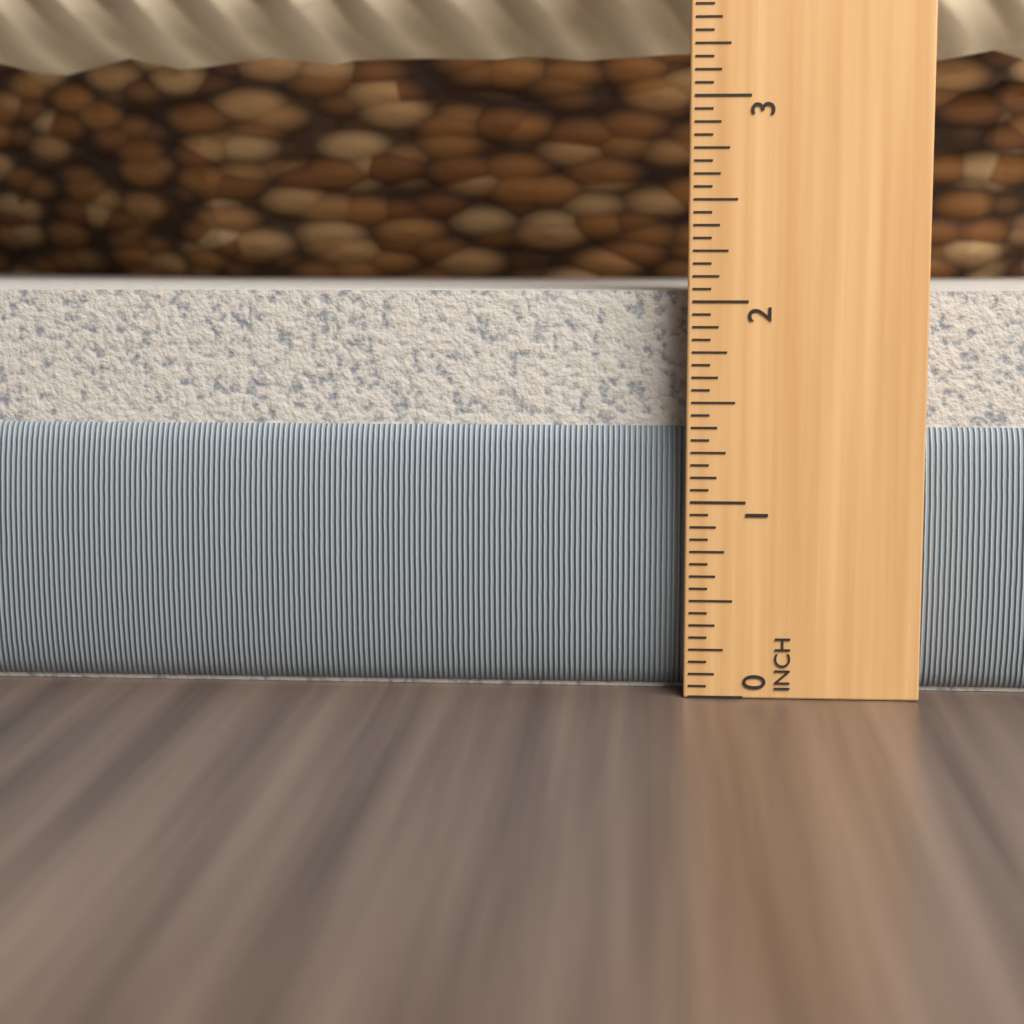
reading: 2.0625 in
